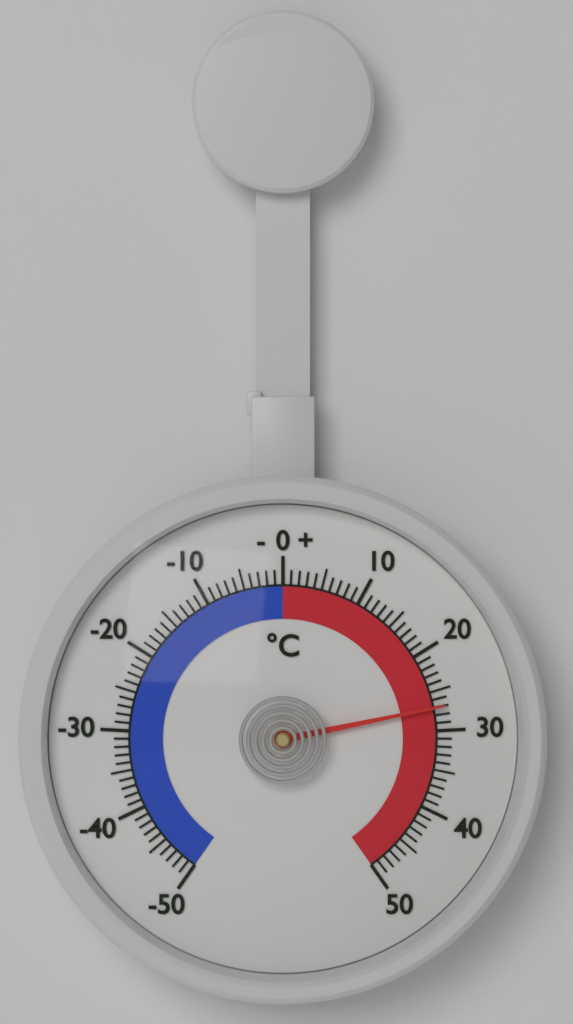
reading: 27 °C
